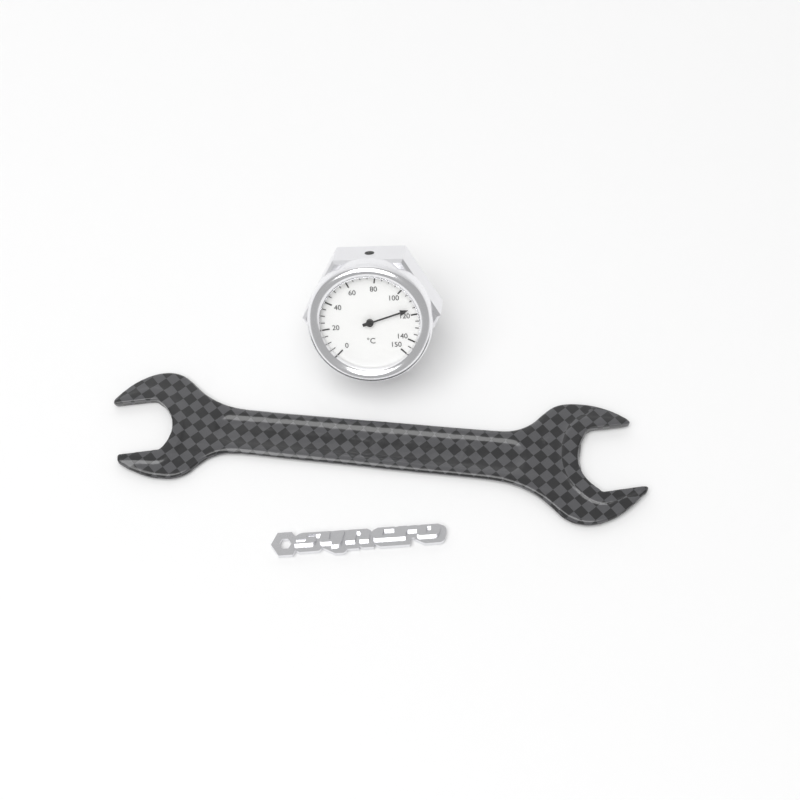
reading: 115 °C
